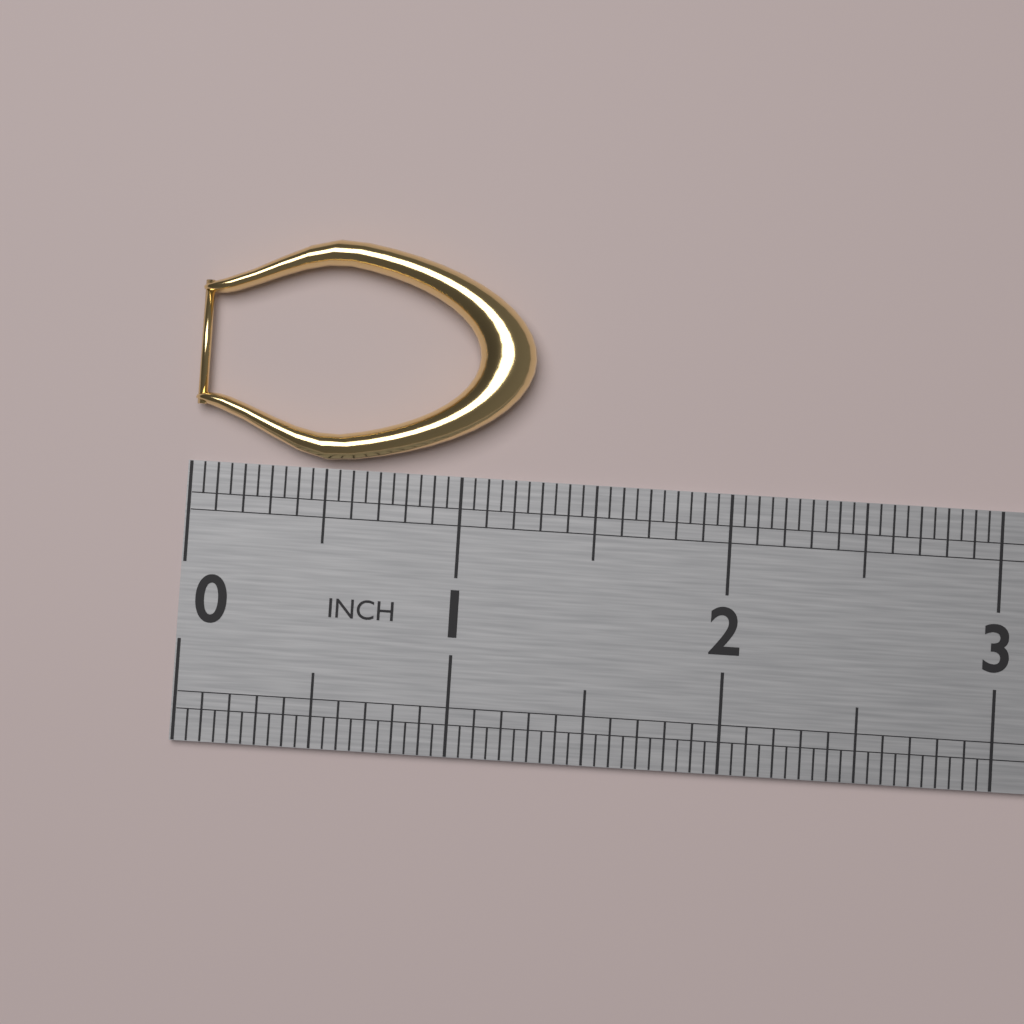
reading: 1.25 in
